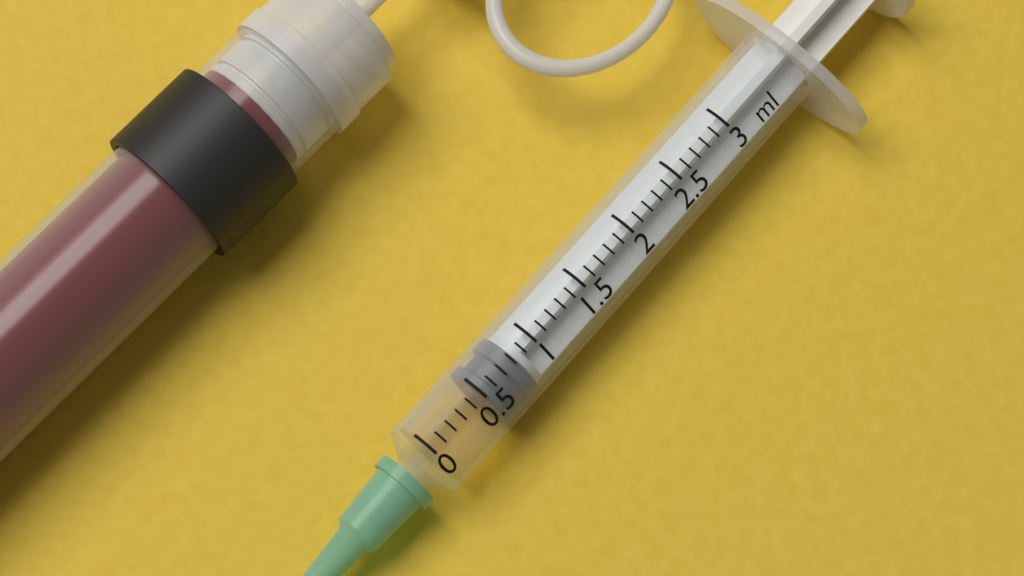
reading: 0.5 ml
